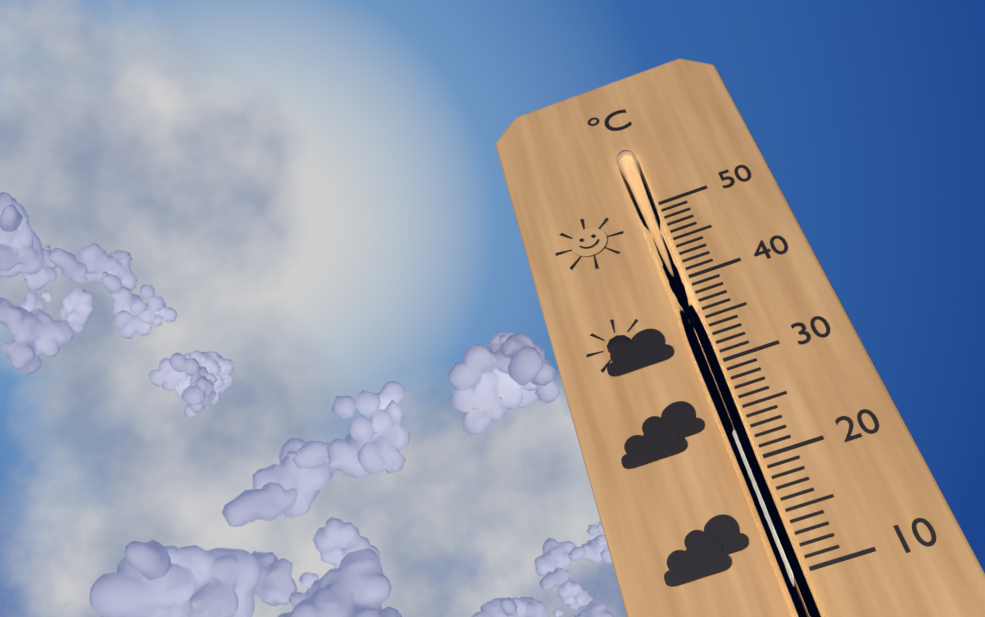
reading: 37 °C
